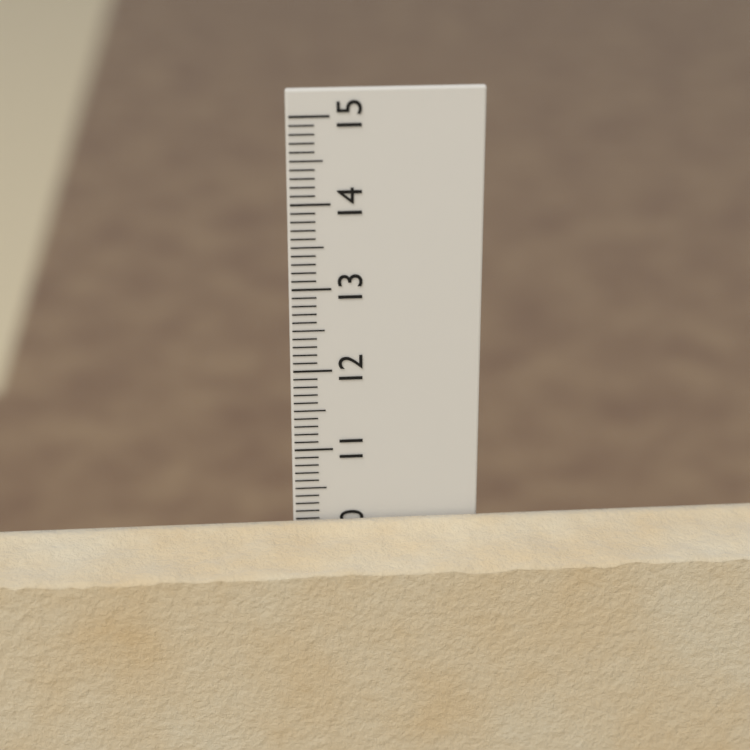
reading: 10.1 cm
